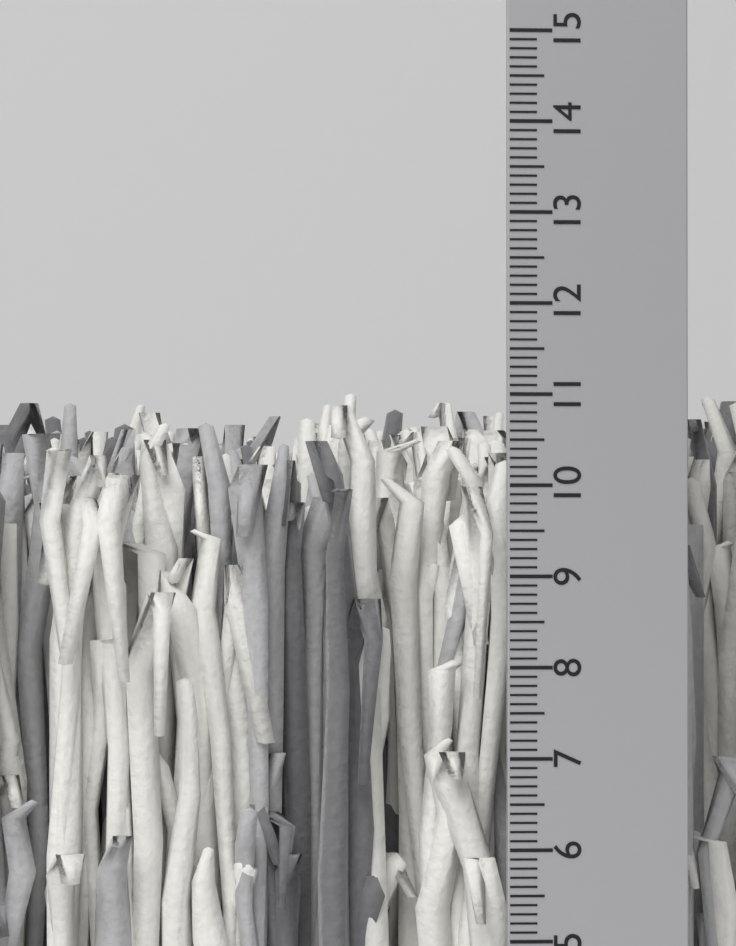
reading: 11.2 cm
